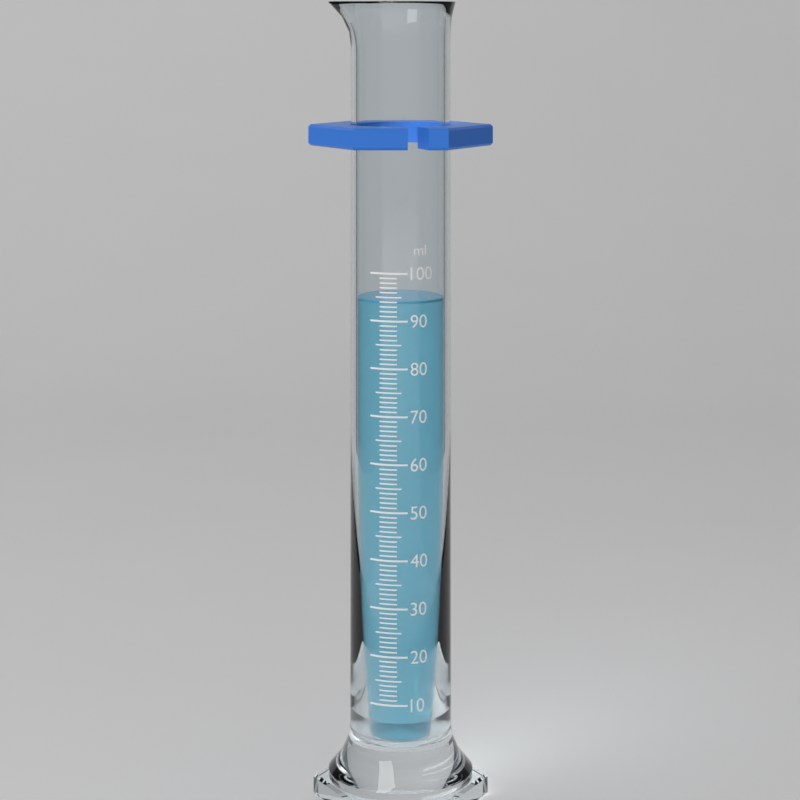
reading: 94 ml
